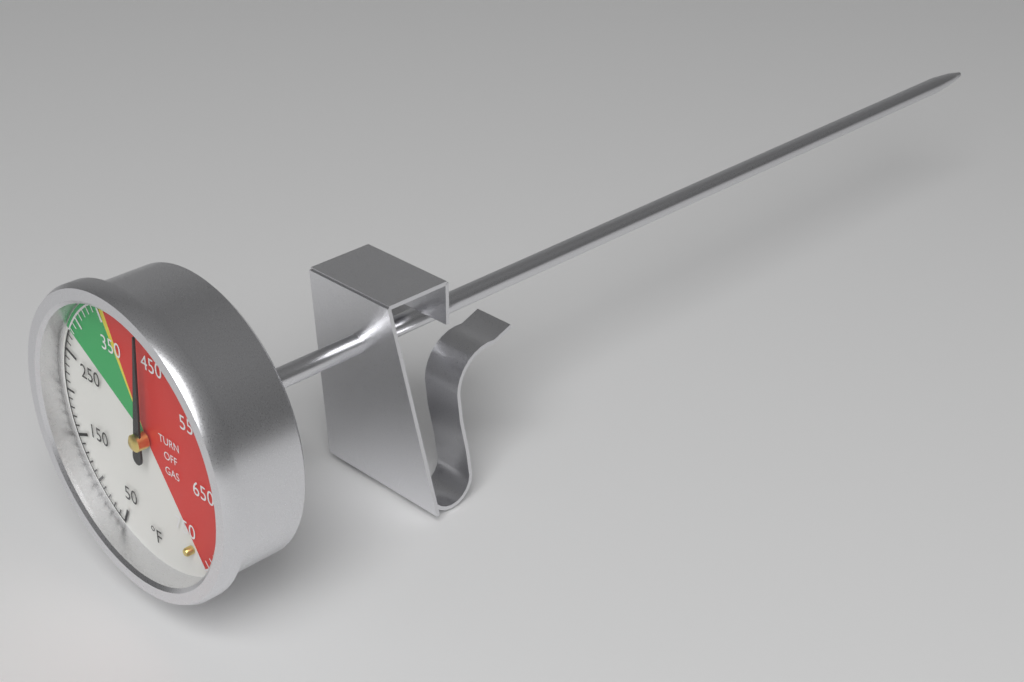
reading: 430 °F
